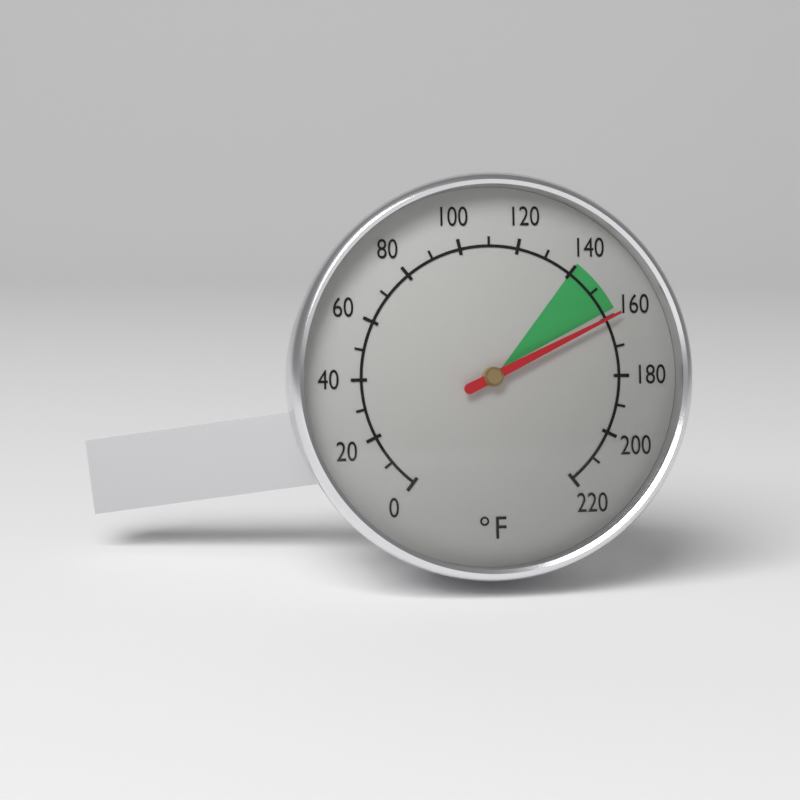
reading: 160 °F
